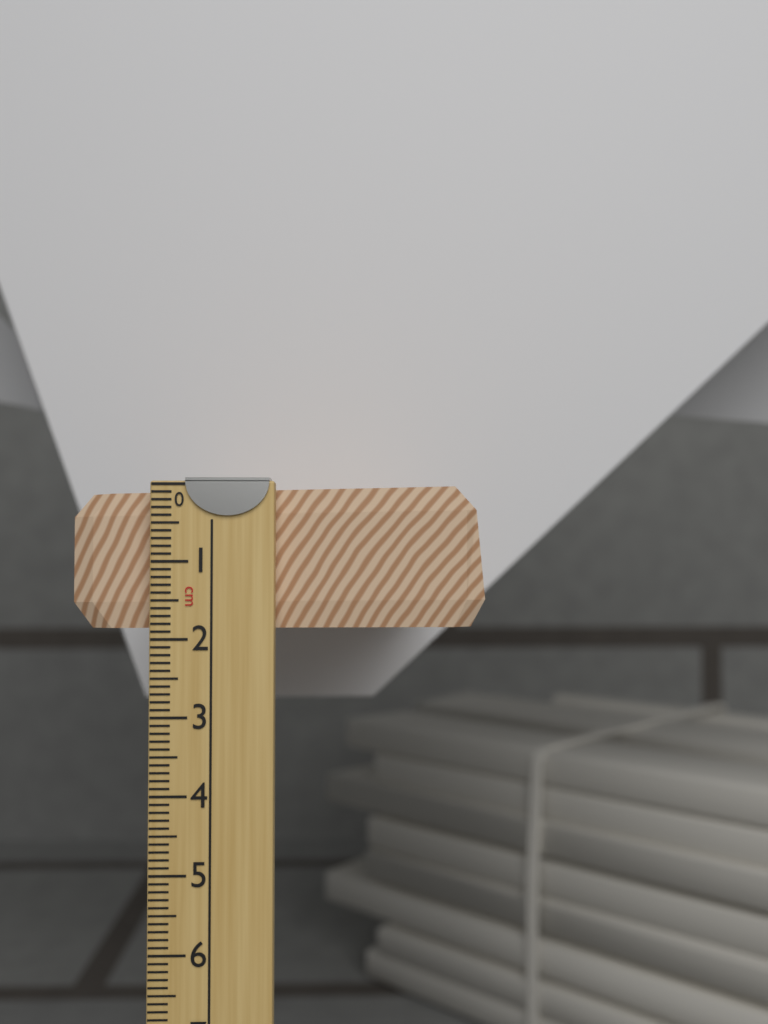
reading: 2.0 cm
